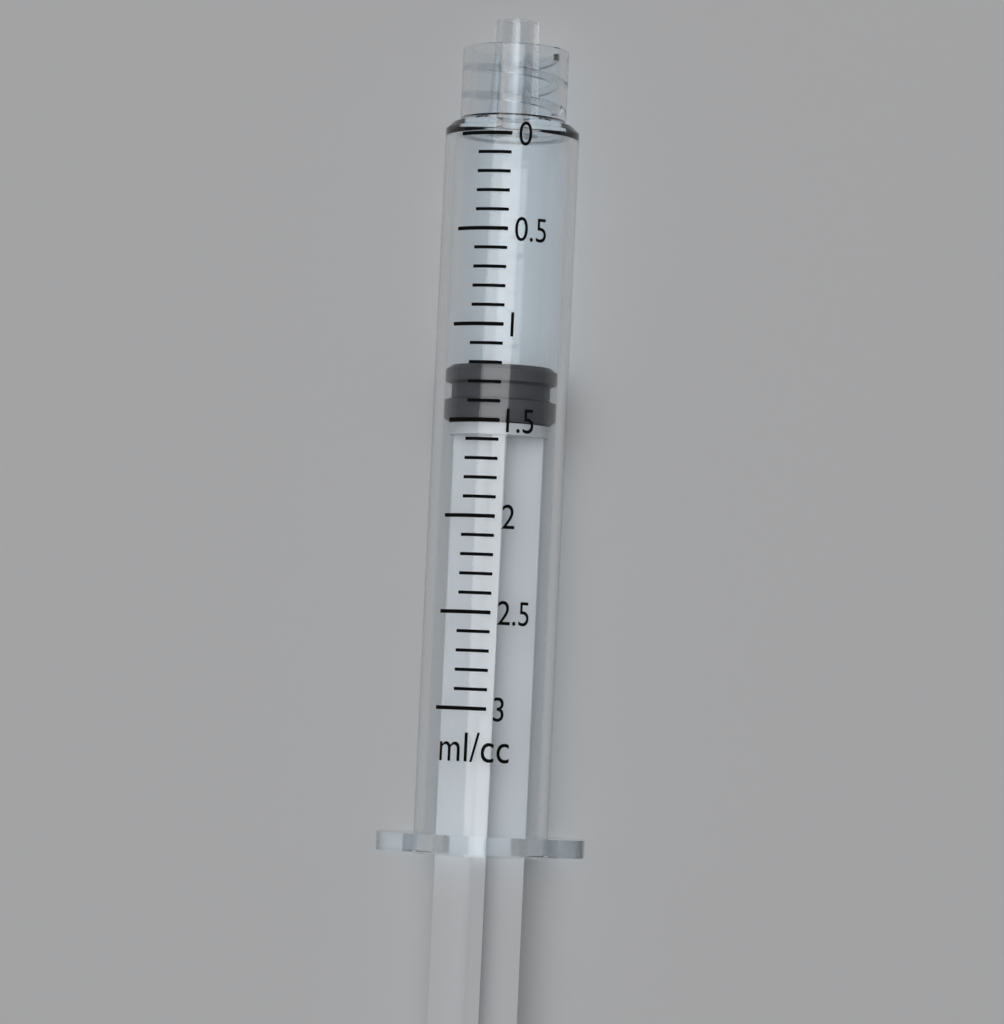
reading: 1.2 ml
